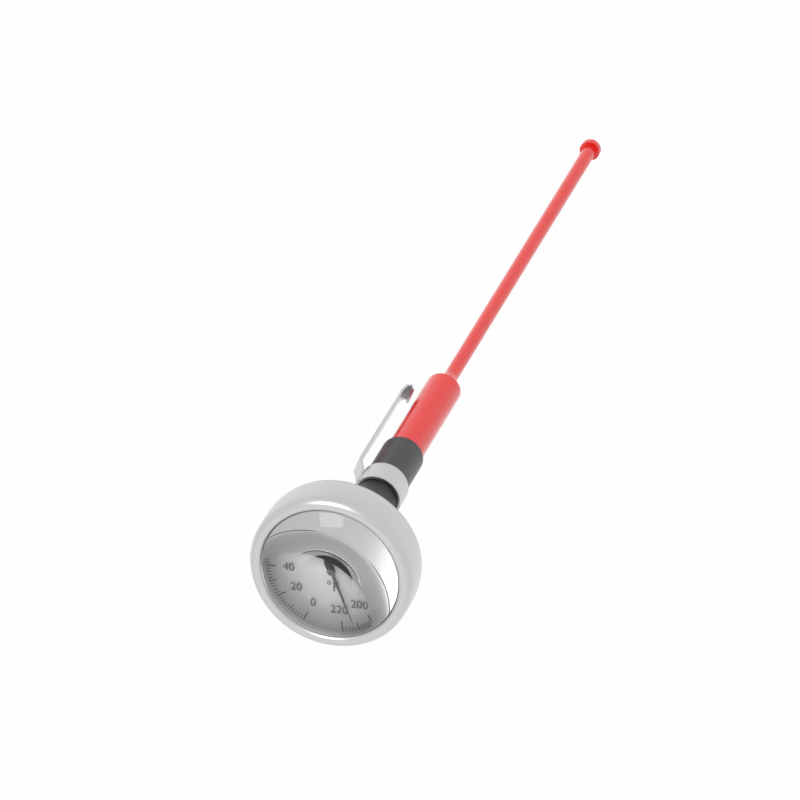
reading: 212 °F
